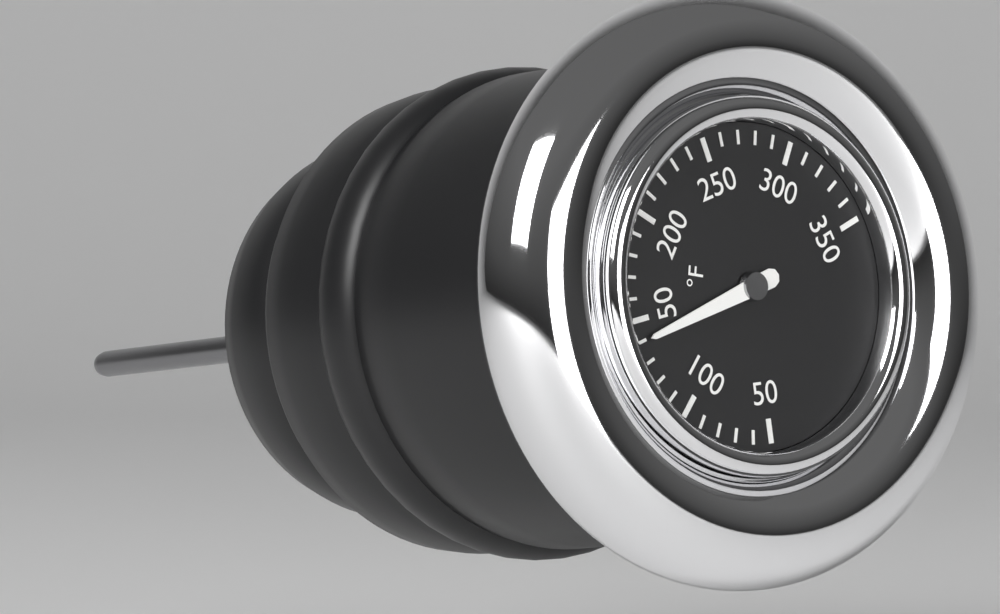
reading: 140 °F
